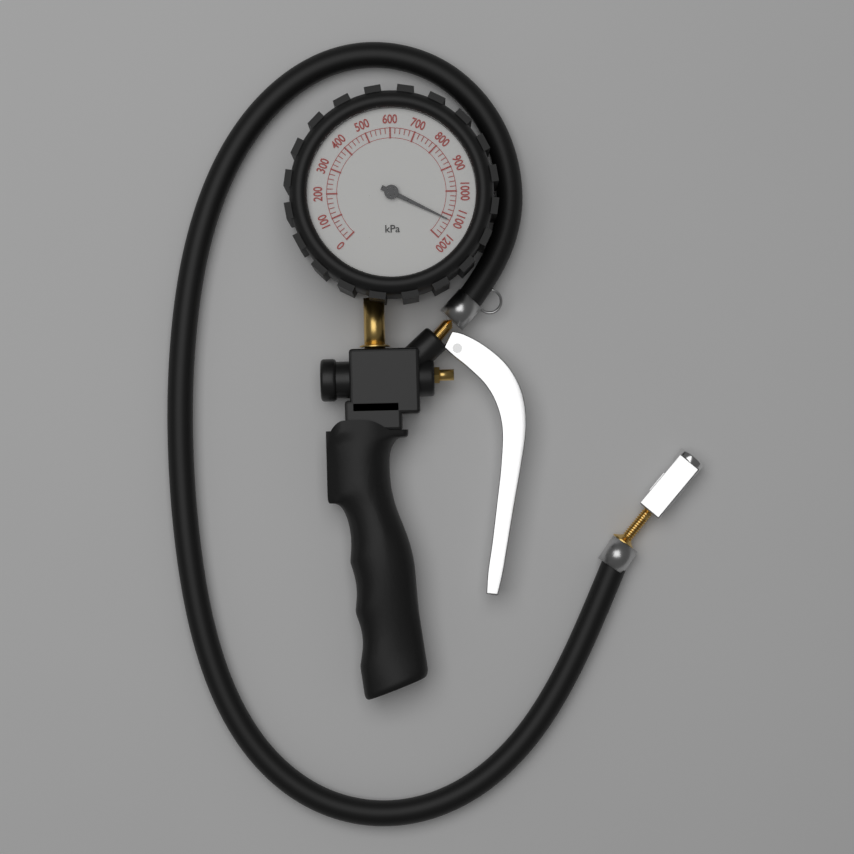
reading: 1120 kPa
